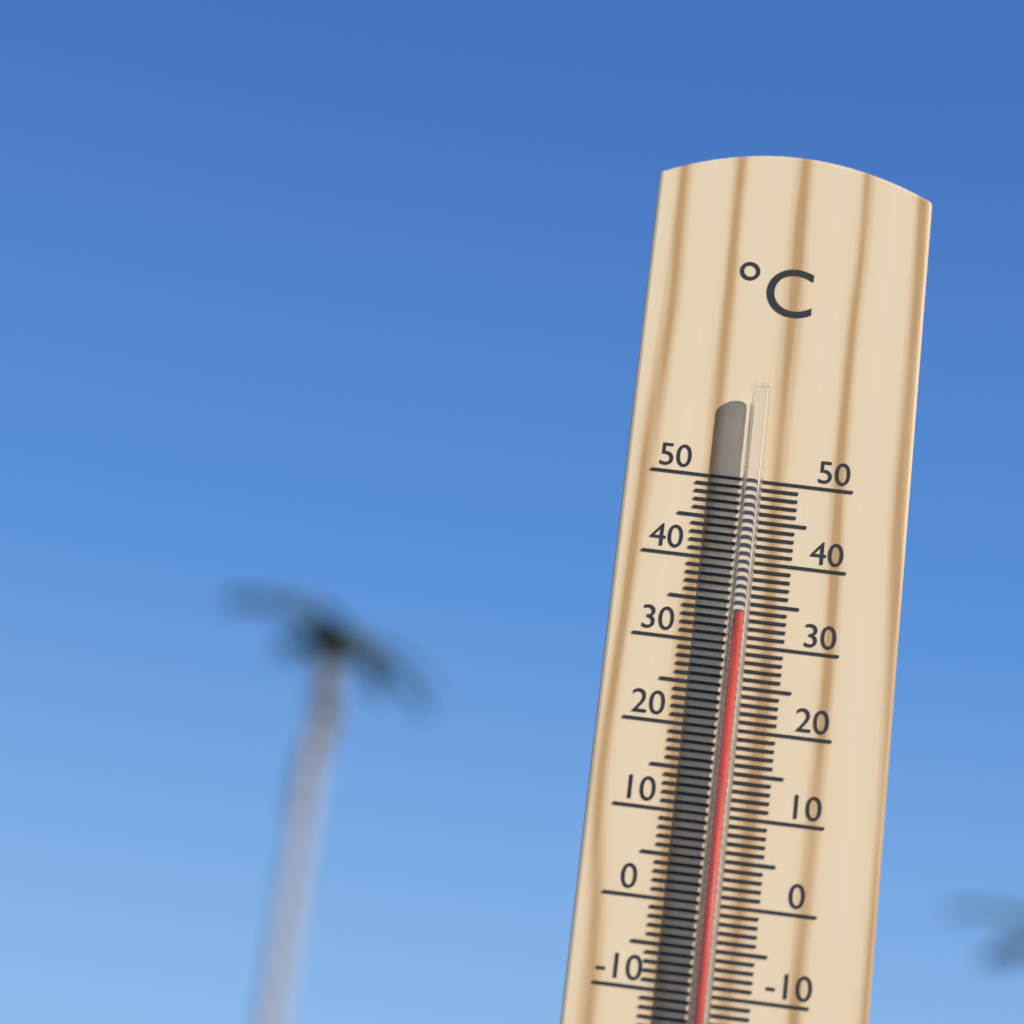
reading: 33 °C
